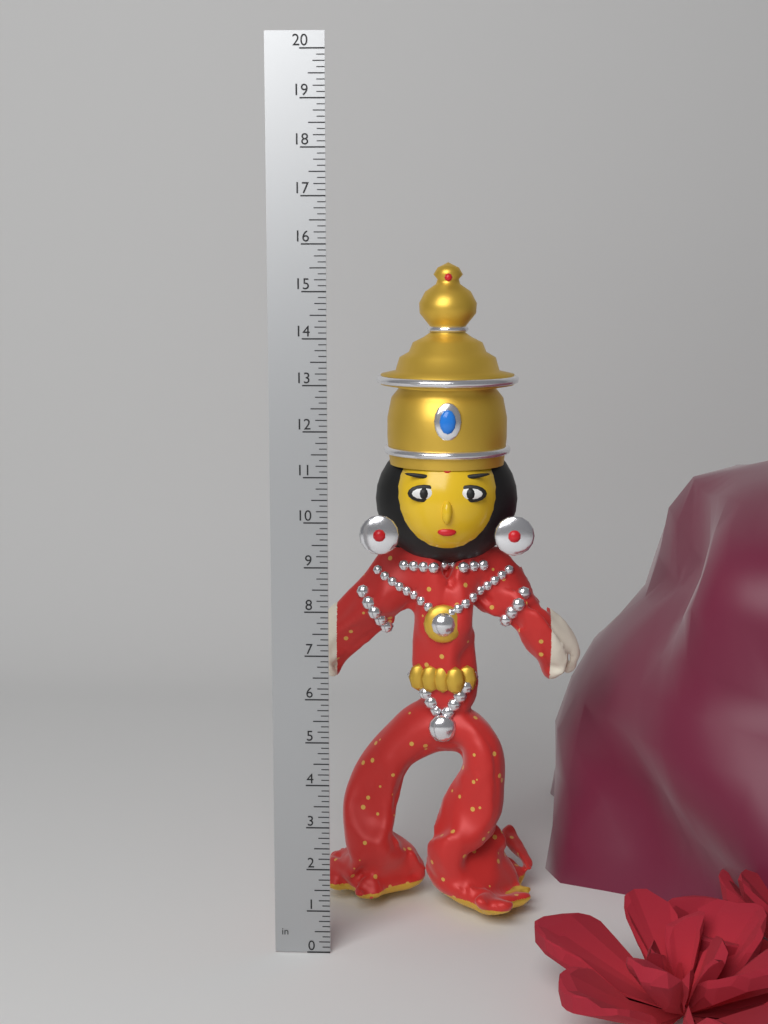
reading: 15.625 in
